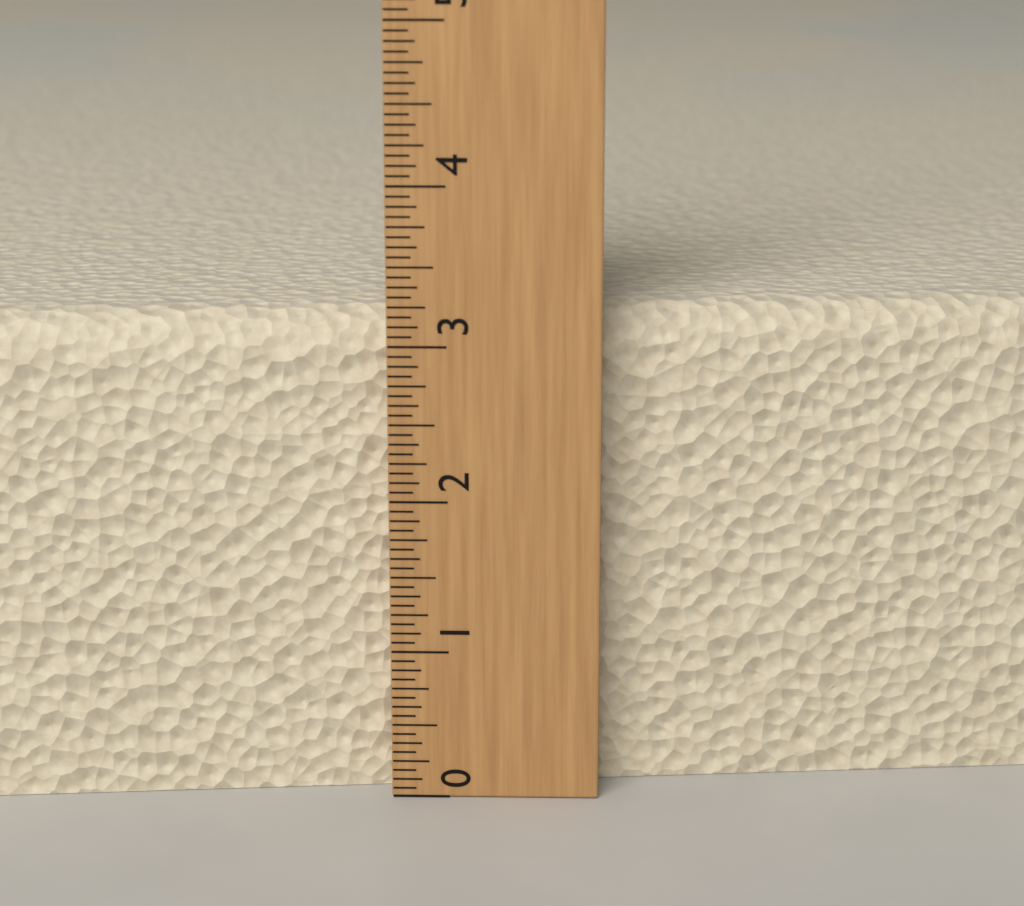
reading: 3.1875 (no unit)
